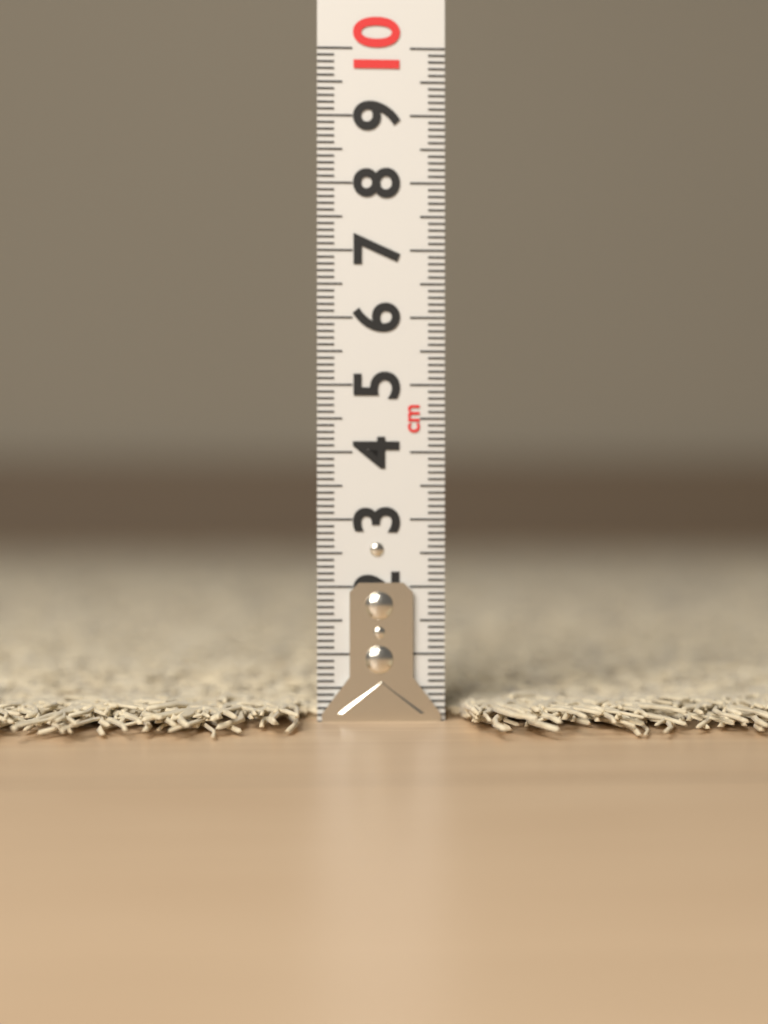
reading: 0.5 cm
